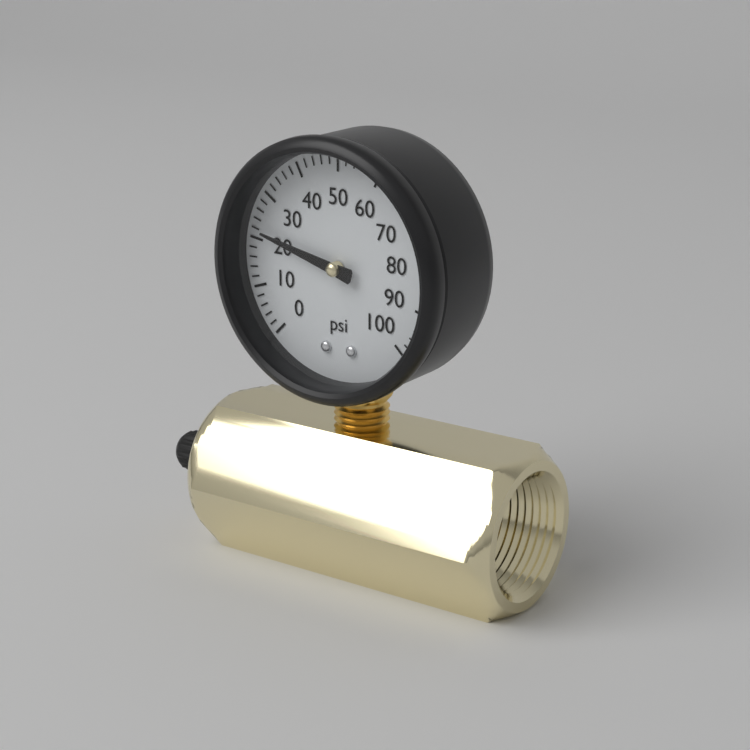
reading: 22 psi
